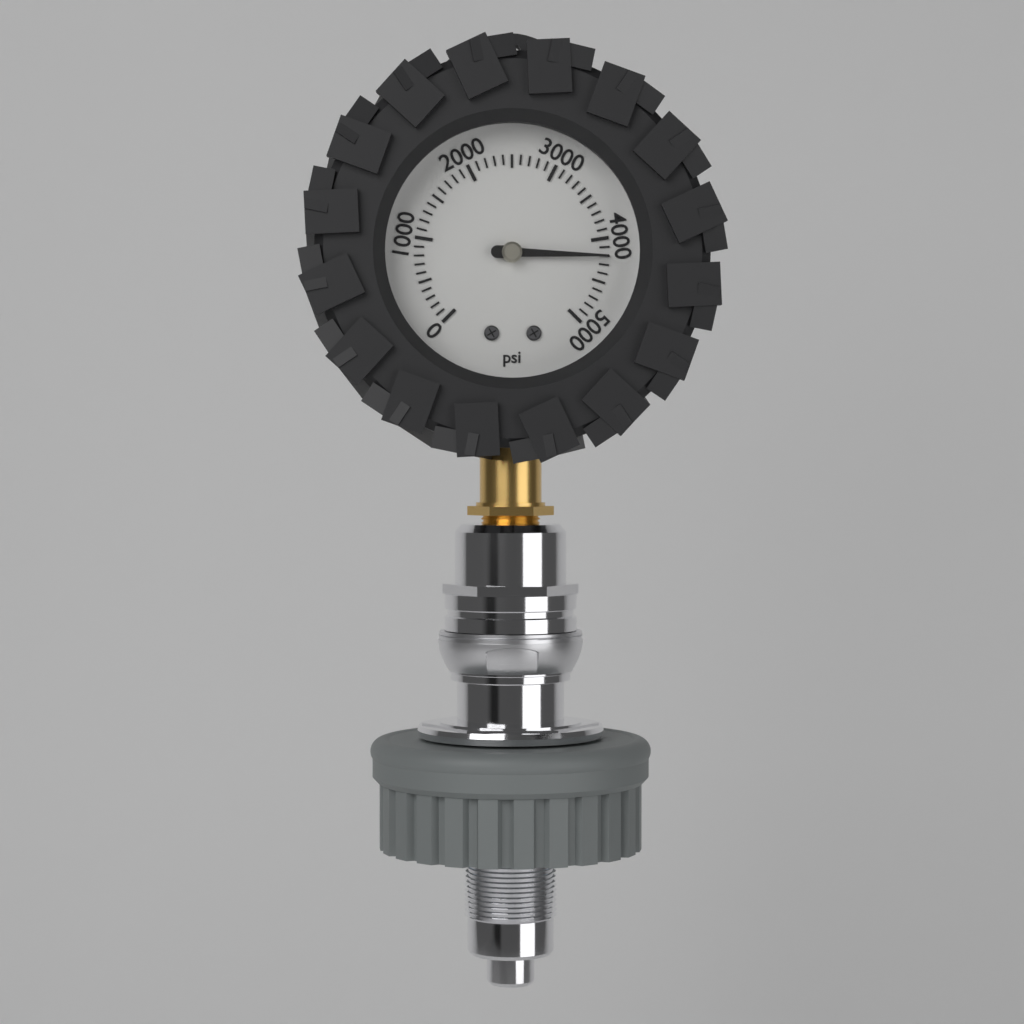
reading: 4200 psi
